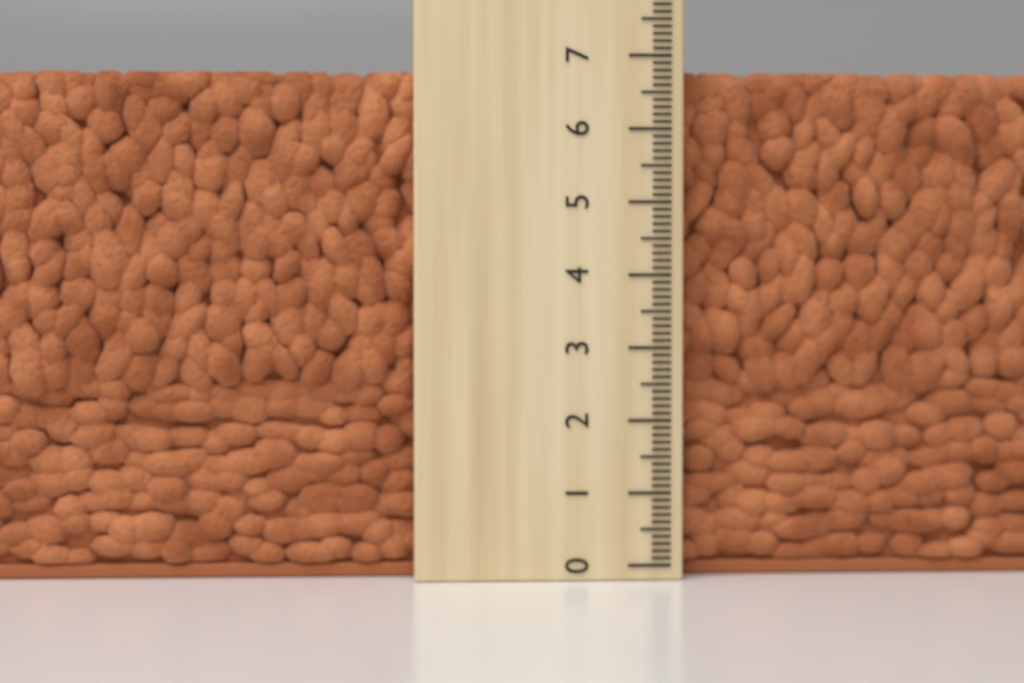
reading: 6.8 (no unit)
